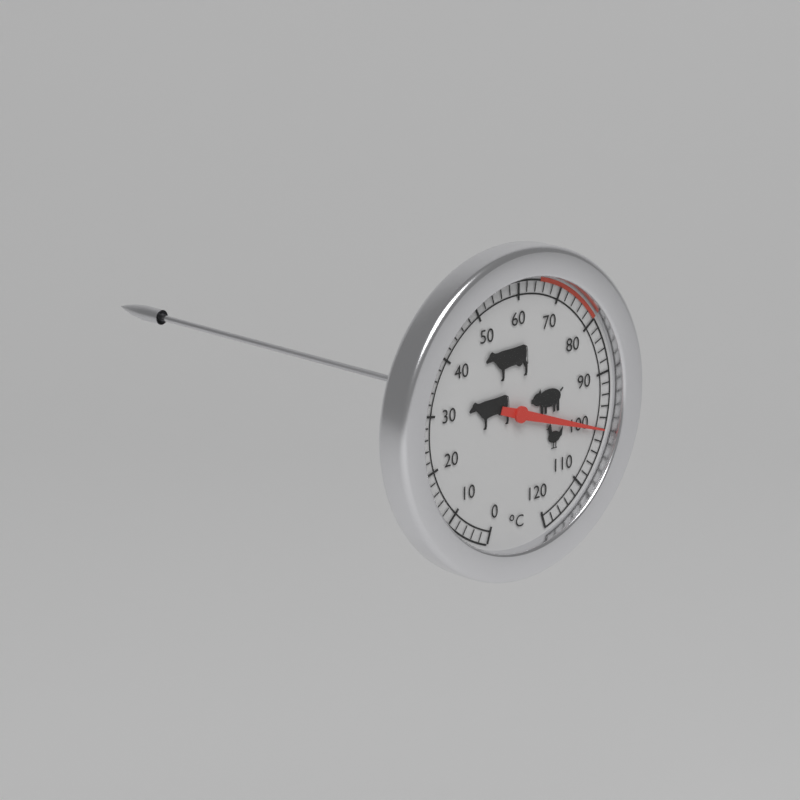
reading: 100 °C
